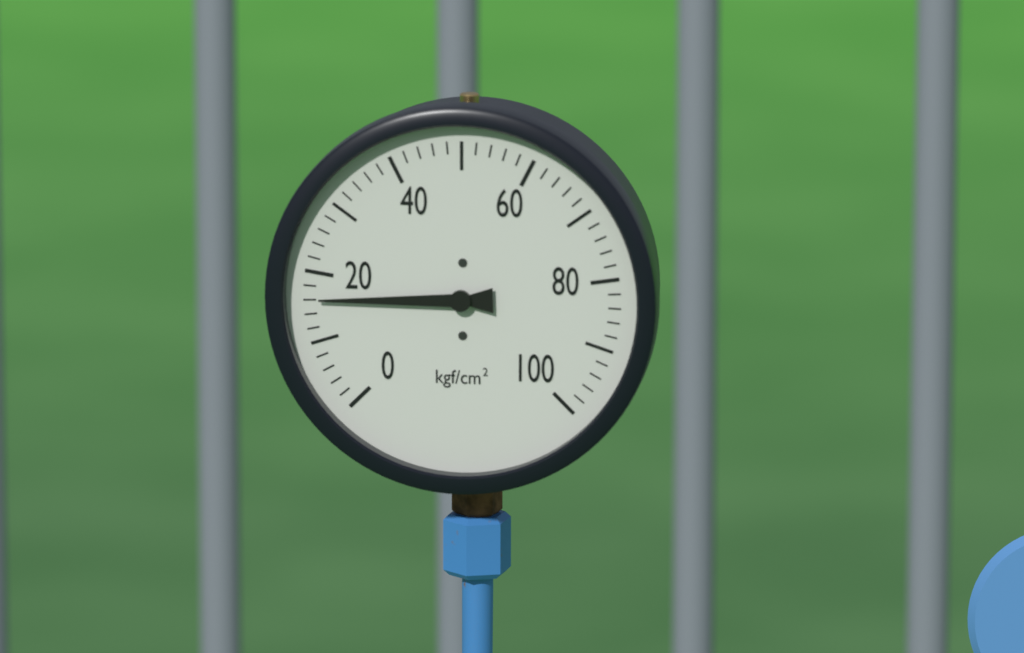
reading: 16 kgf/cm²
